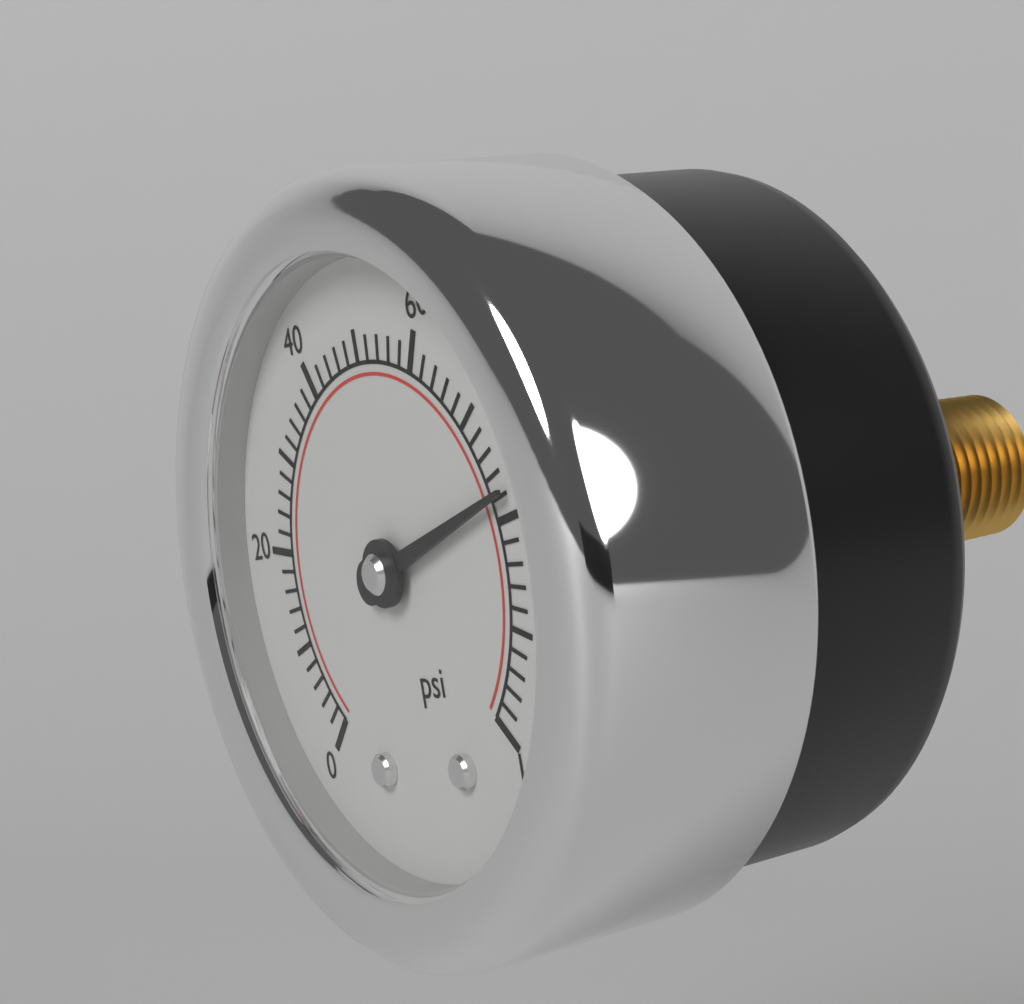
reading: 78 psi
